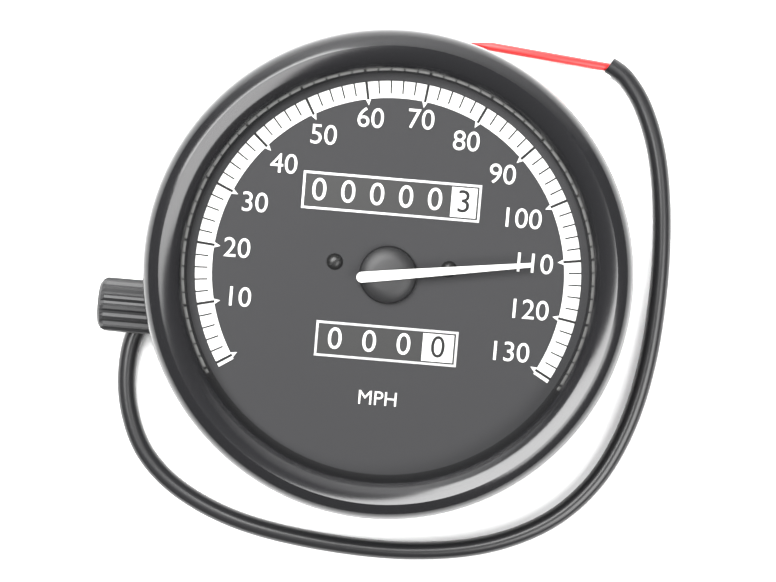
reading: 110 MPH
